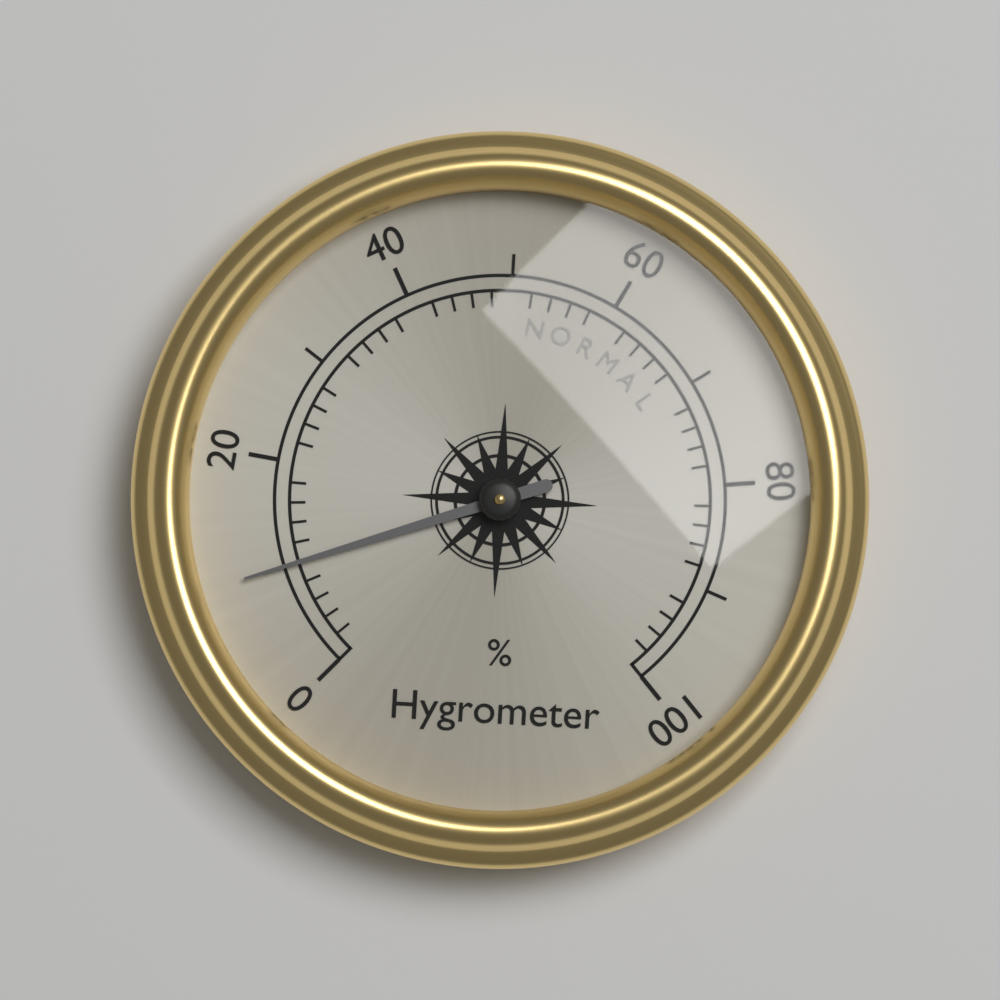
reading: 10 %
